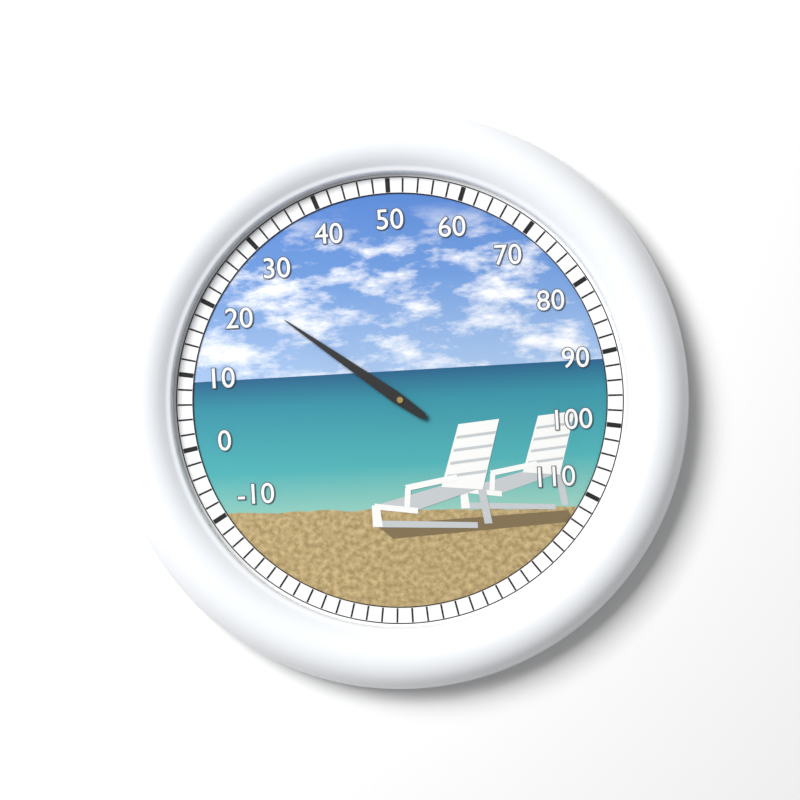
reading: 24 (no unit)
